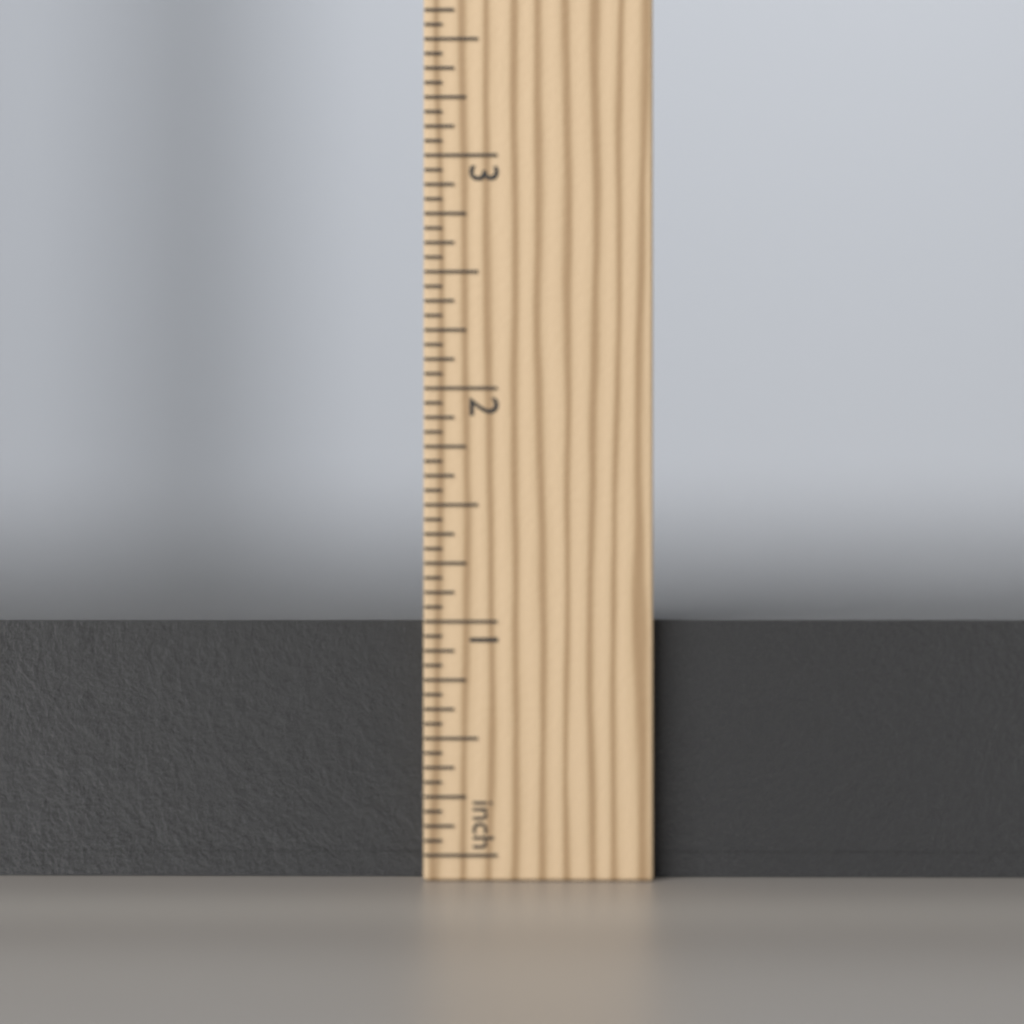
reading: 1.0000 in
